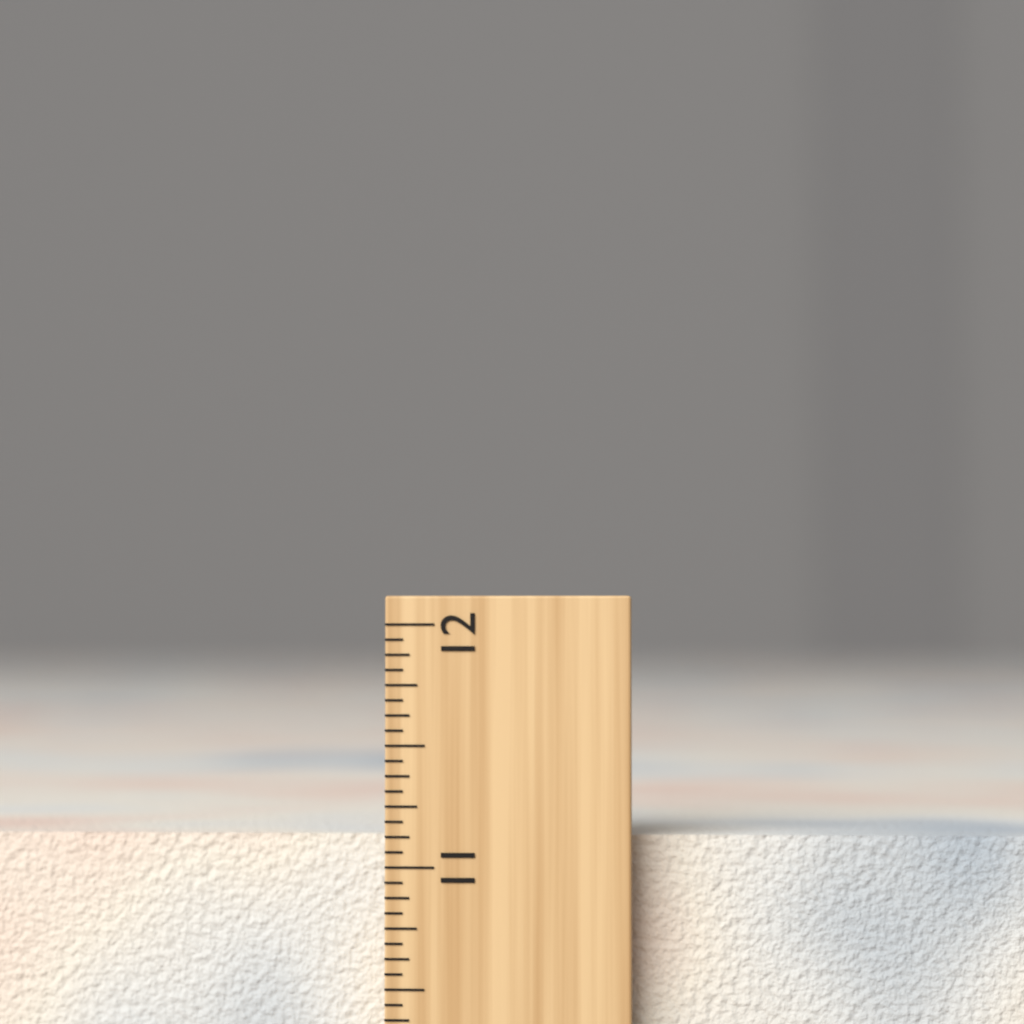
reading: 11.1250 inch
